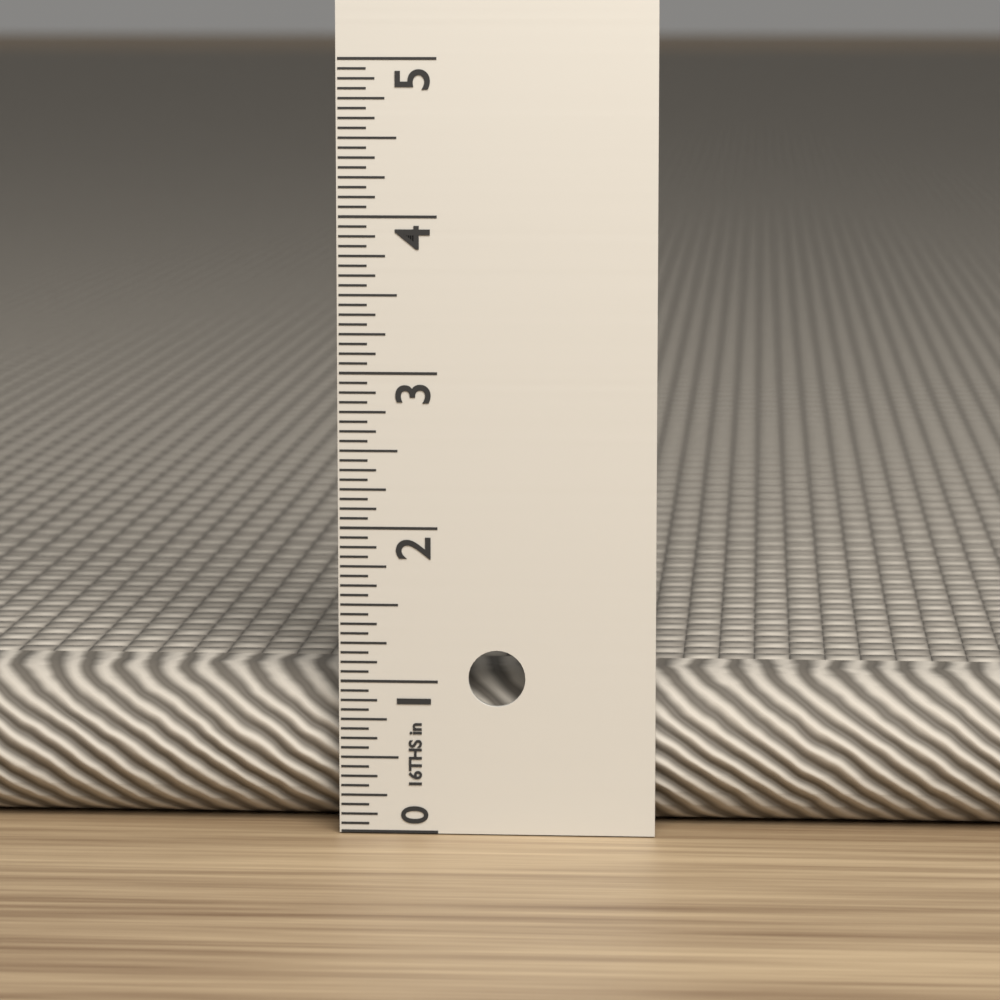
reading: 1.0000 in
